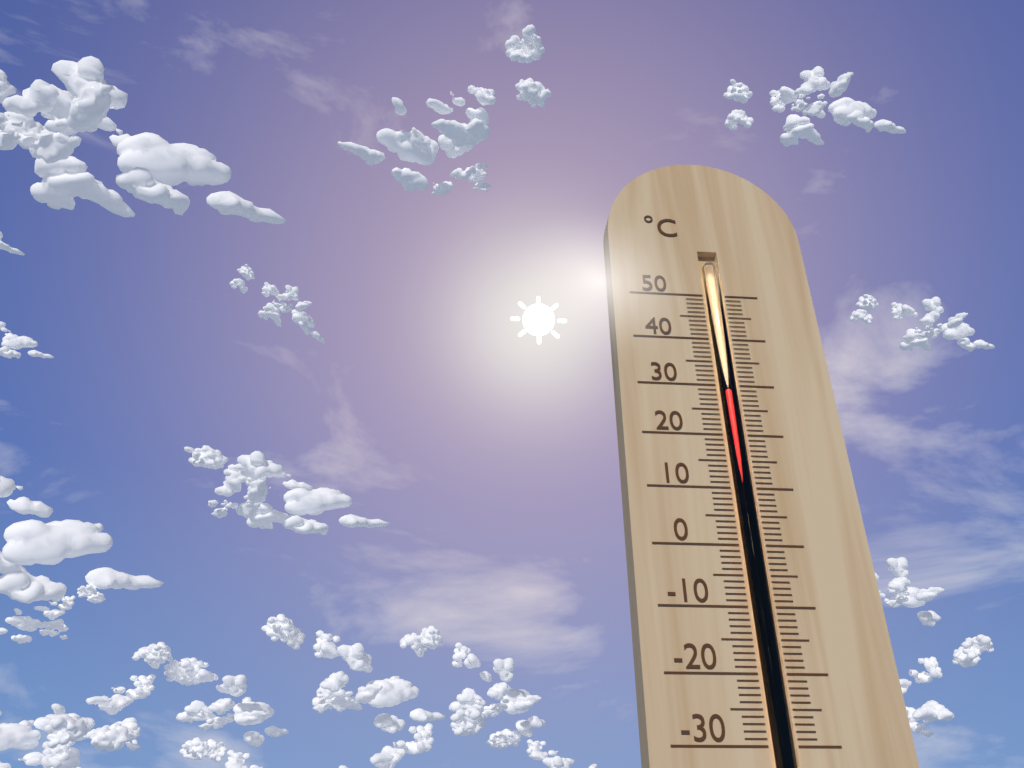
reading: 29 °C
